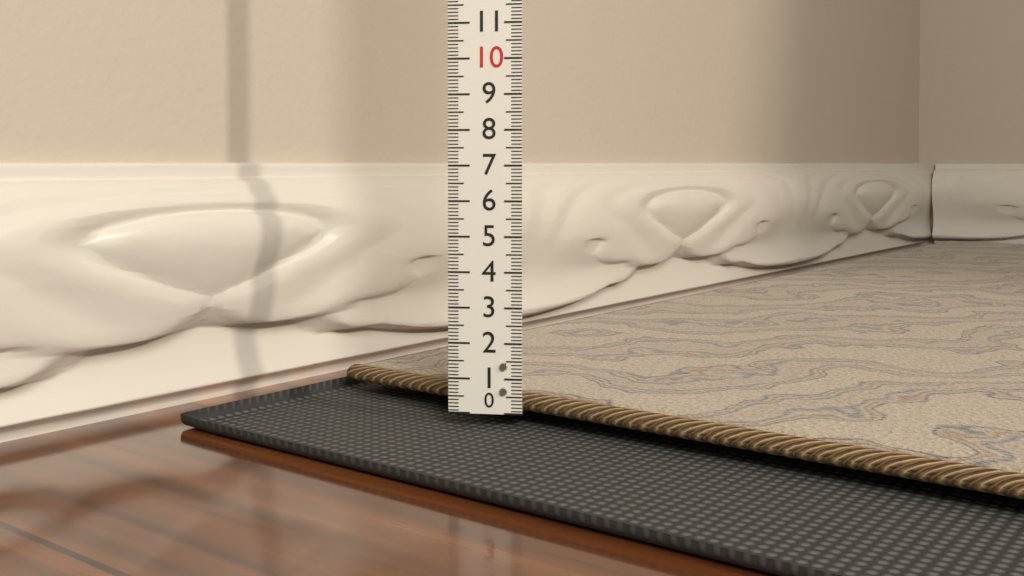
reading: 0.5 (no unit)
